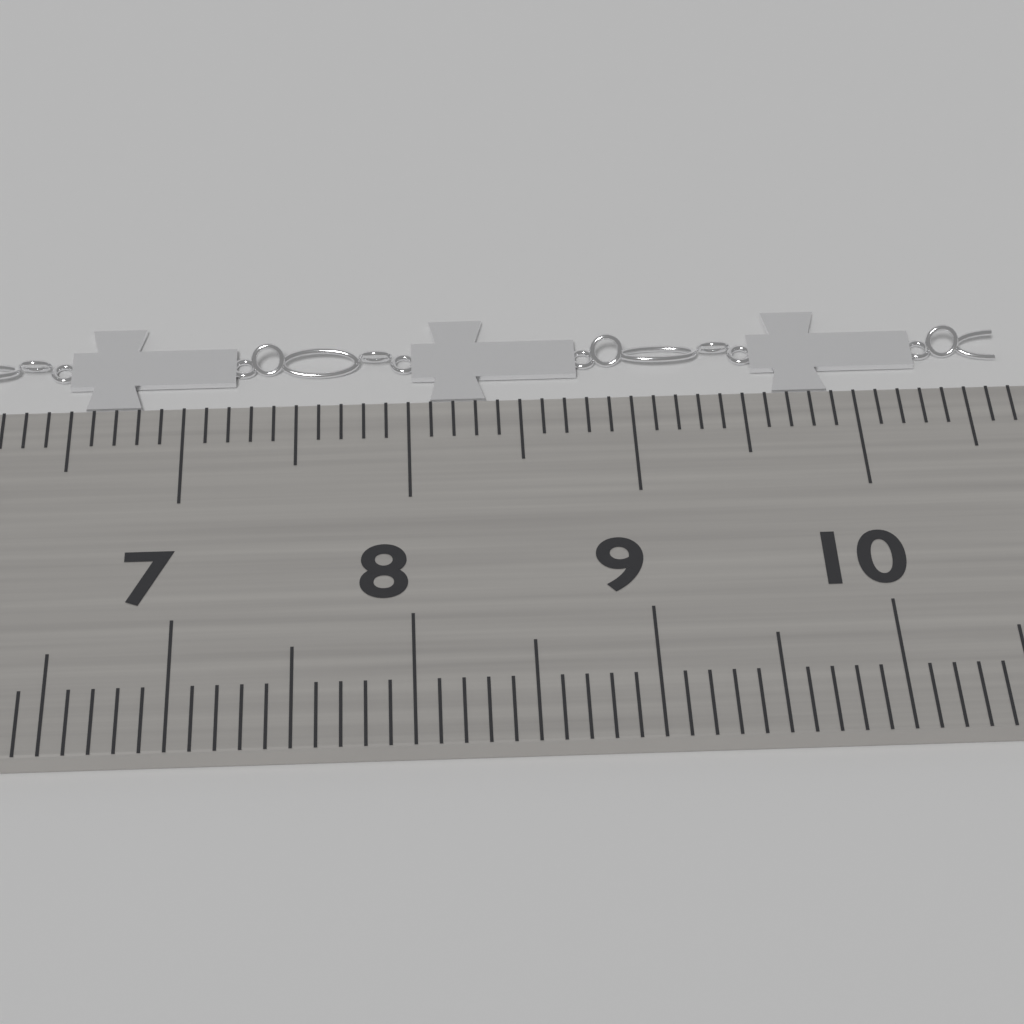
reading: 10.7 cm
